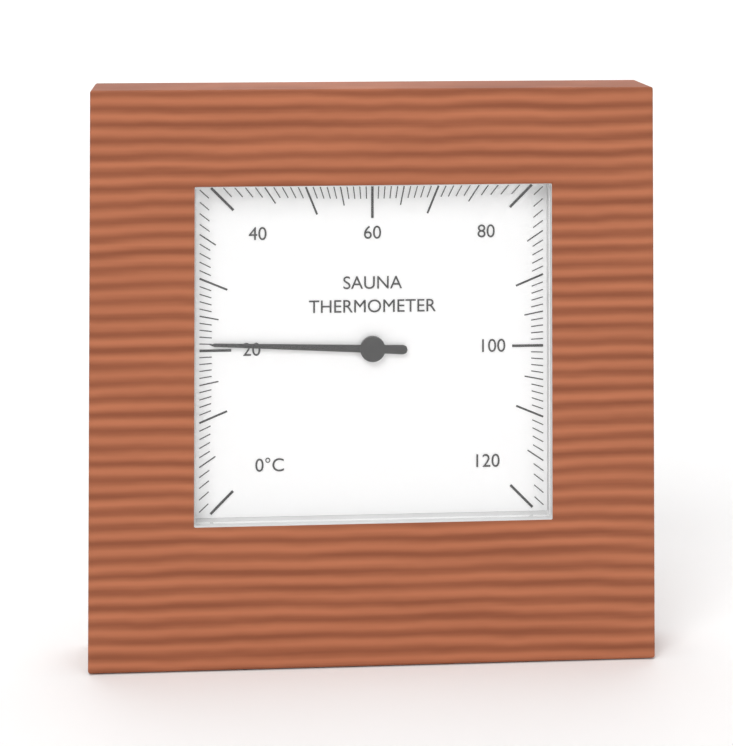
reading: 21 °C
